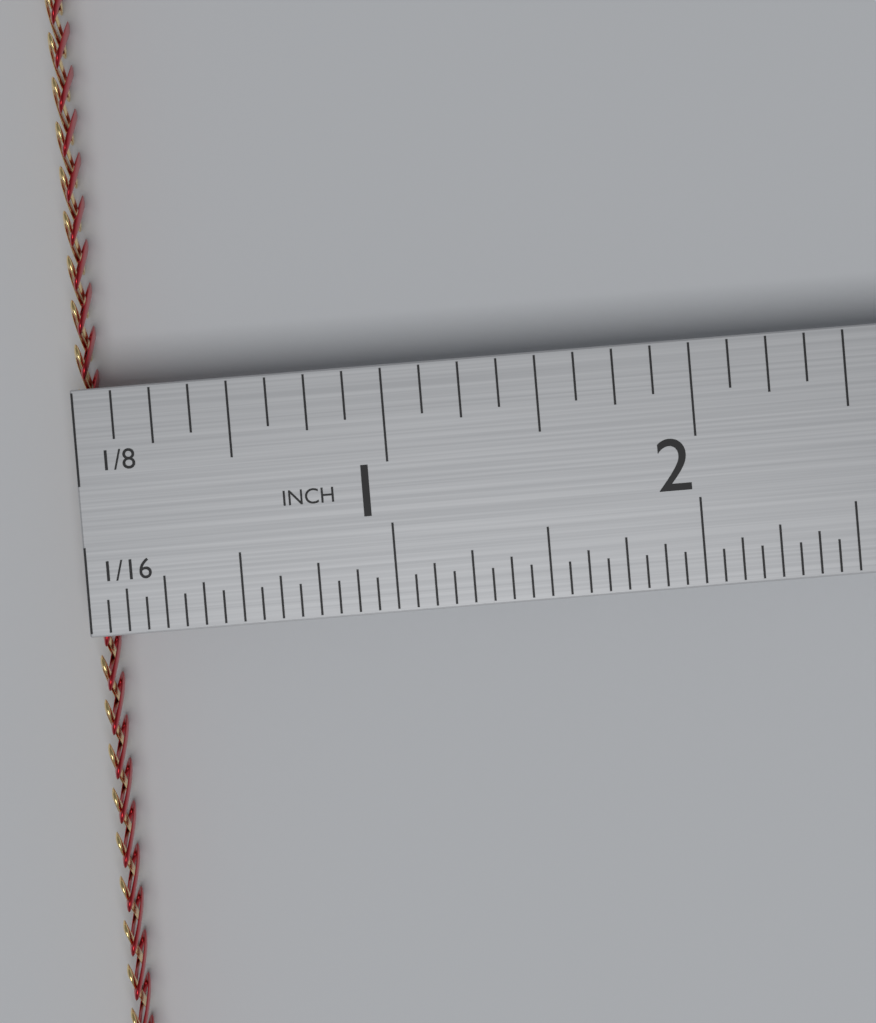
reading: 0.0625 in
